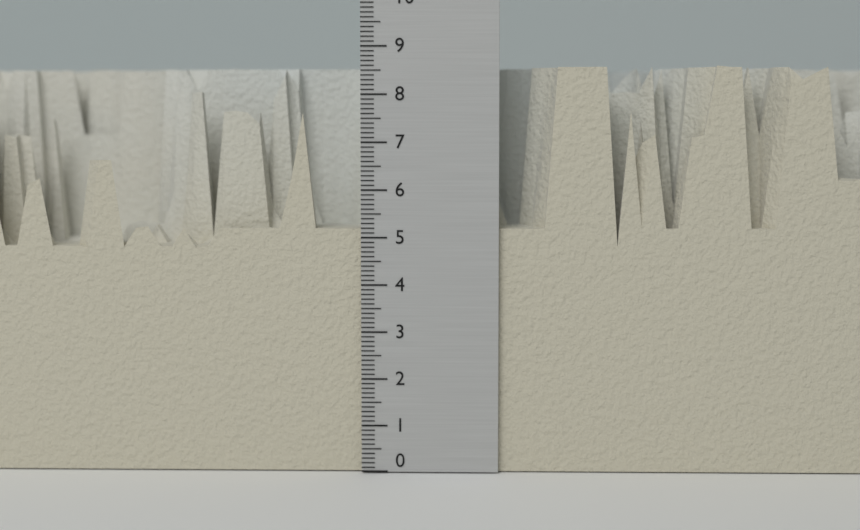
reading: 8.6 (no unit)
